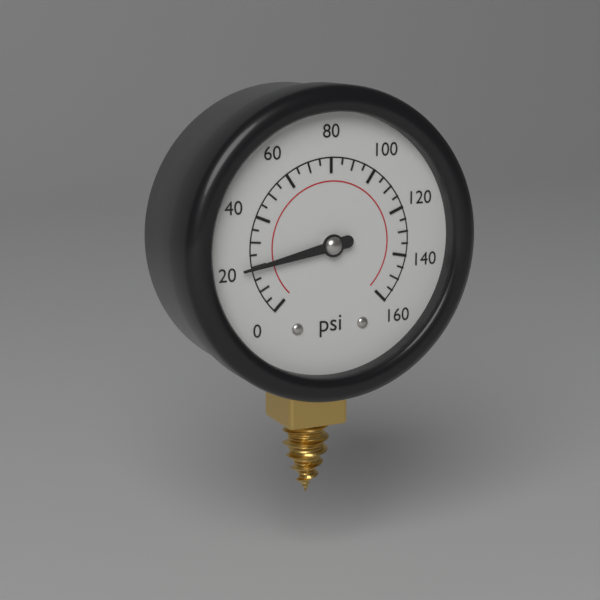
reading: 20 psi
